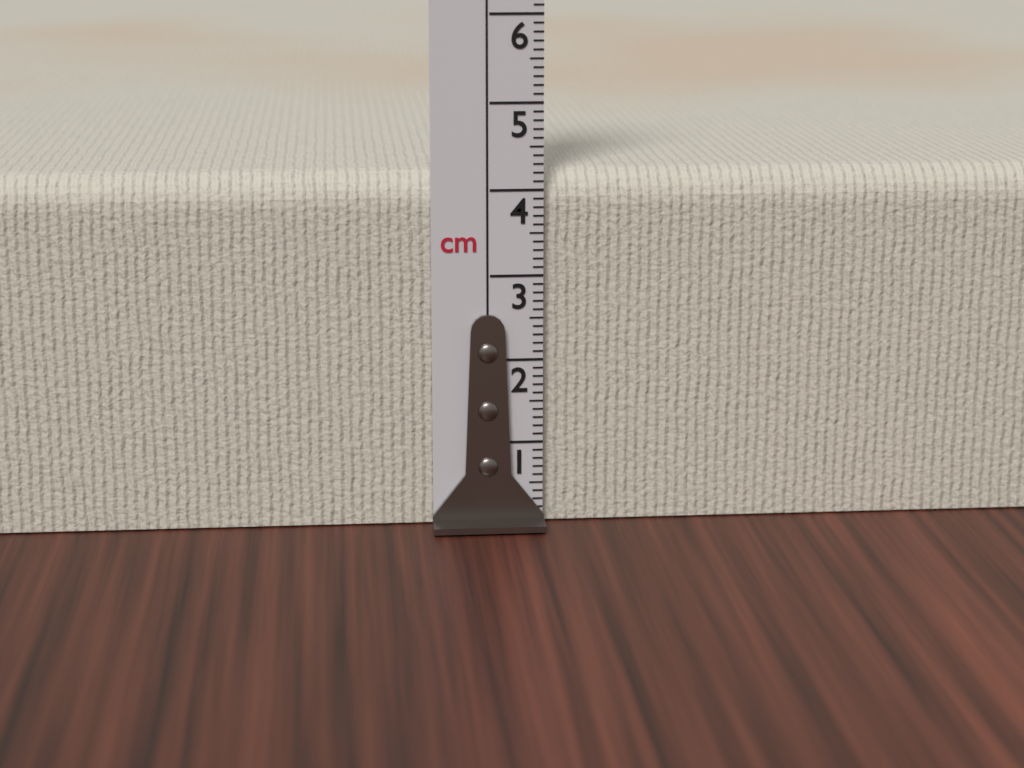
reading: 4.2 cm
